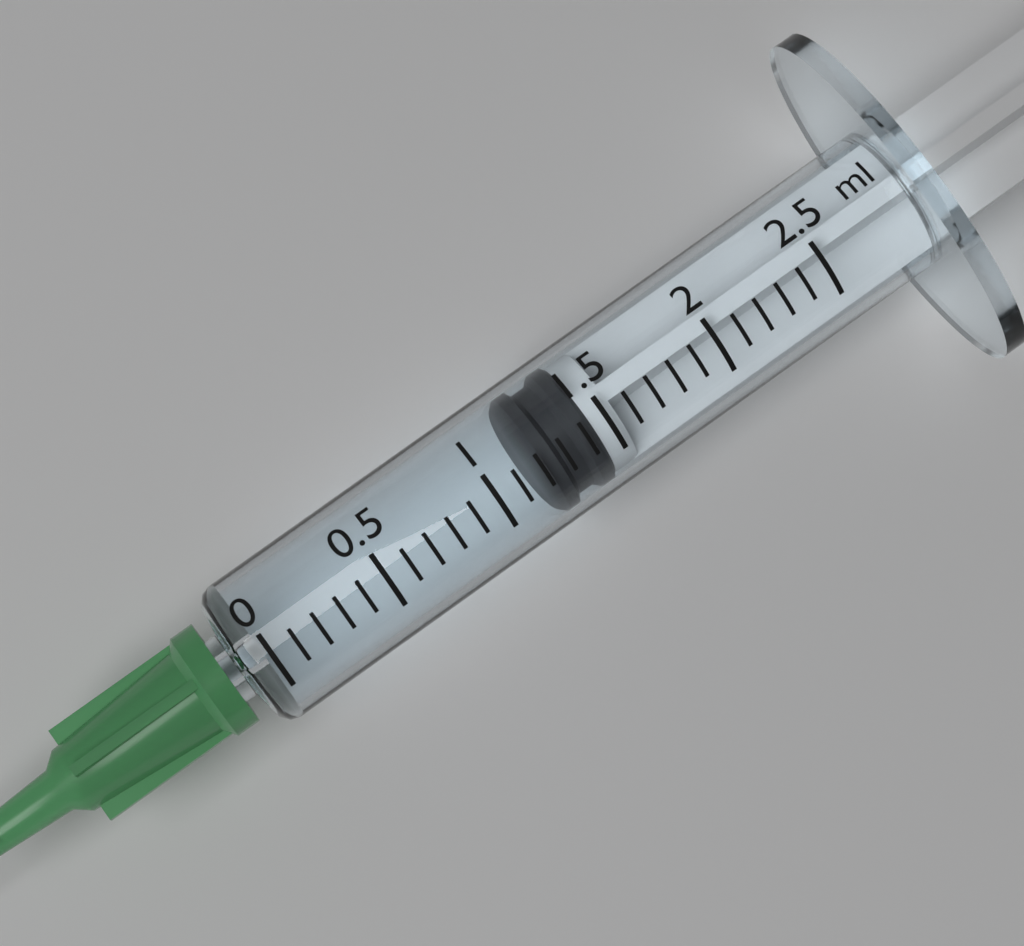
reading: 1.2 ml
